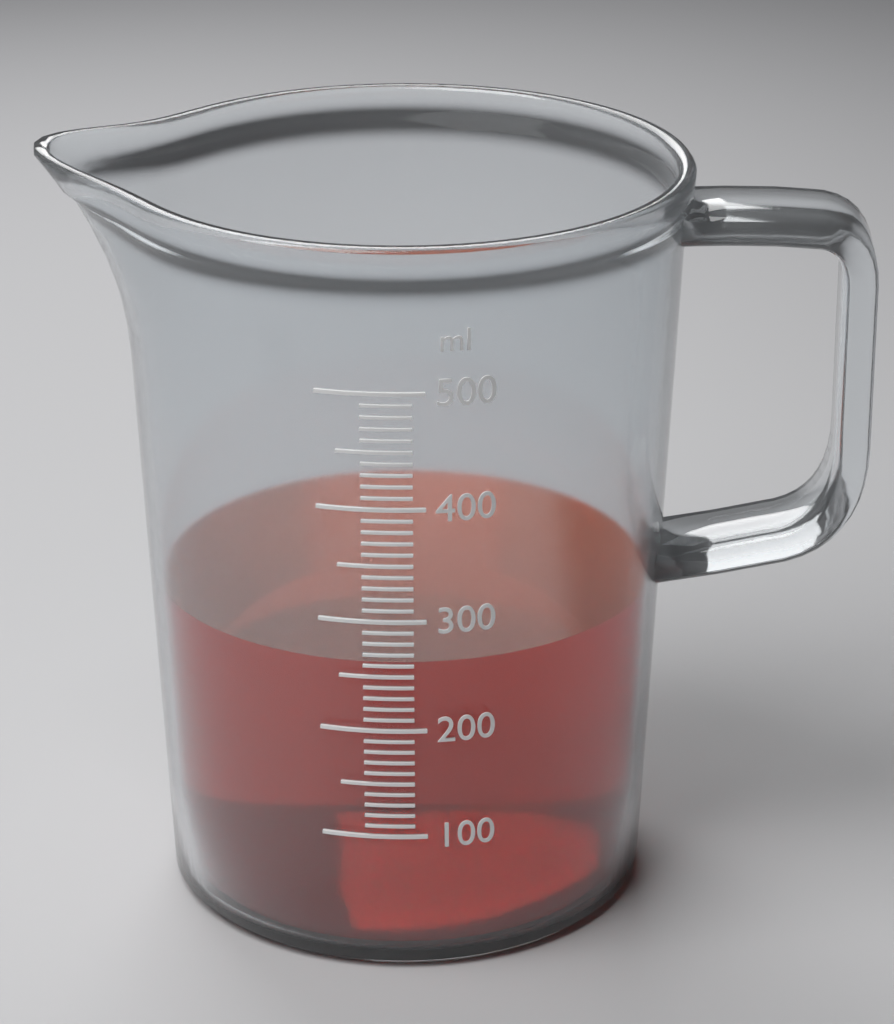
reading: 260 ml
